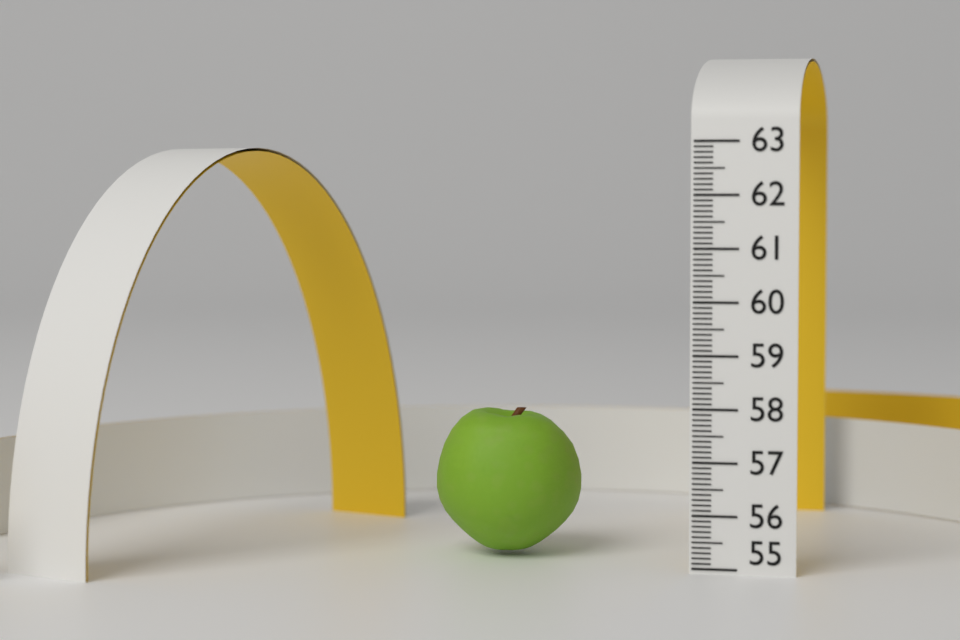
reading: 57.8 (no unit)
